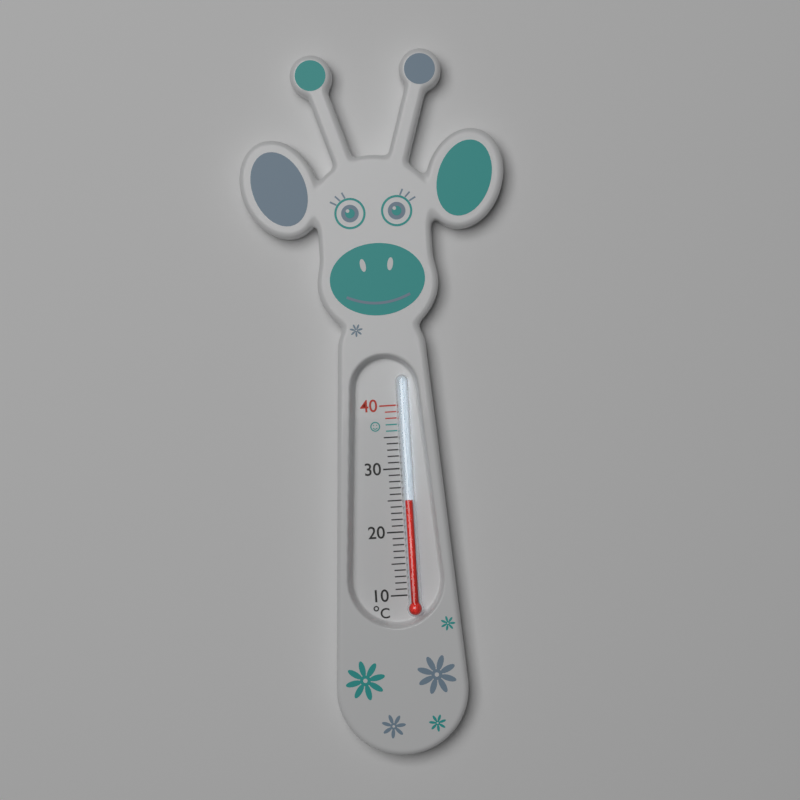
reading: 25 °C
